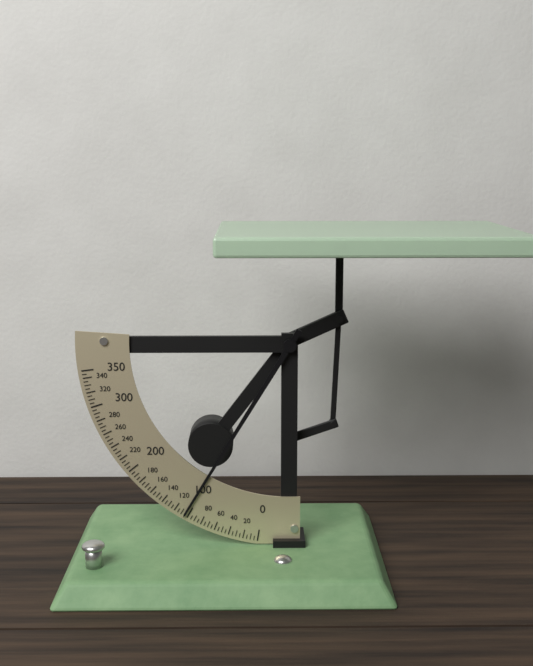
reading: 105 (no unit)
